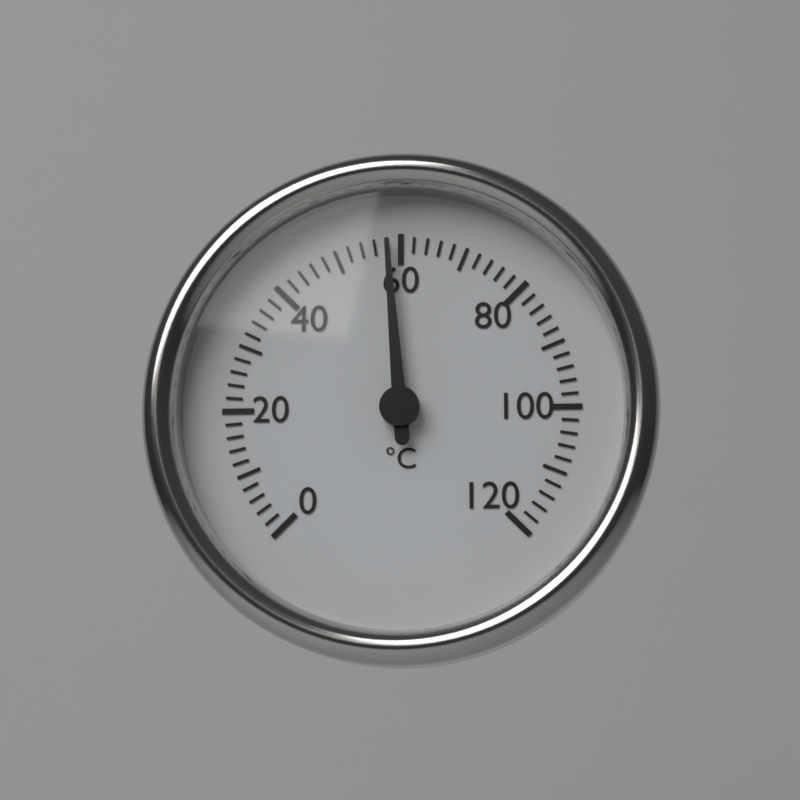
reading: 58 °C
